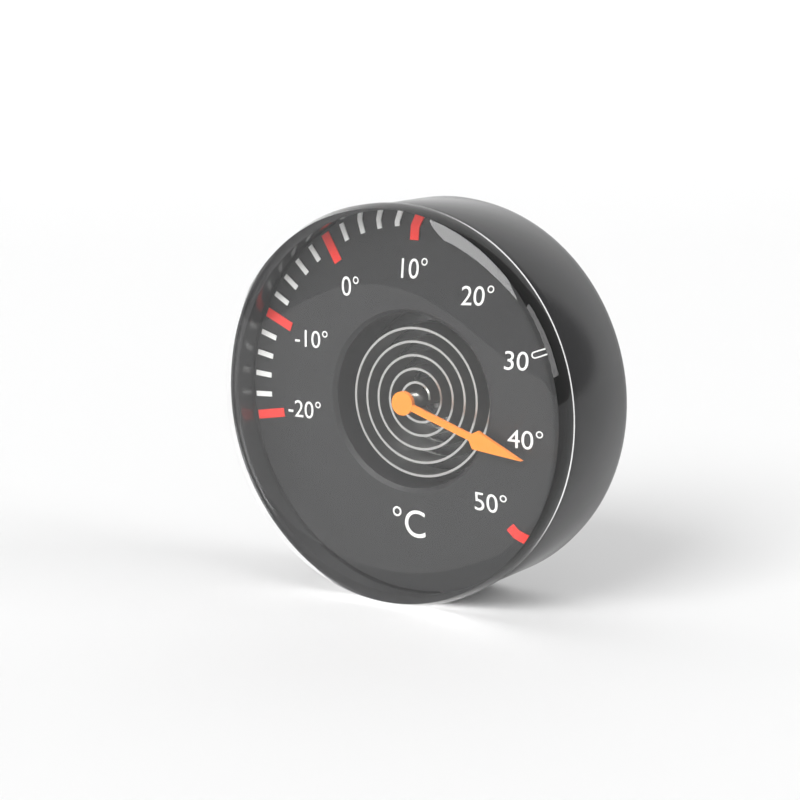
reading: 42 °C
